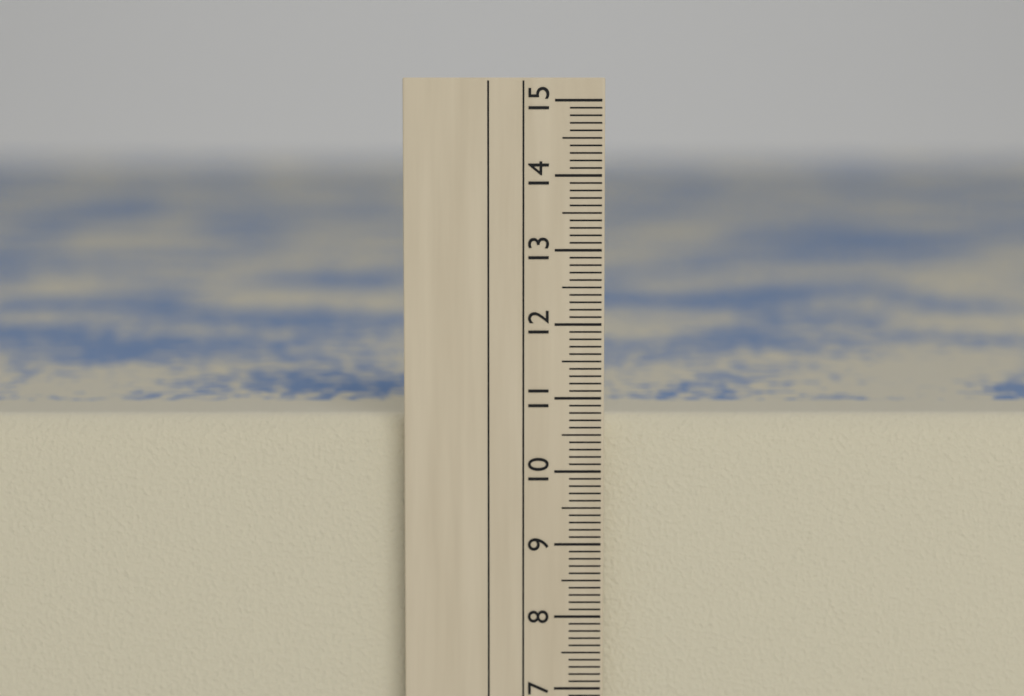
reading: 10.7 cm
